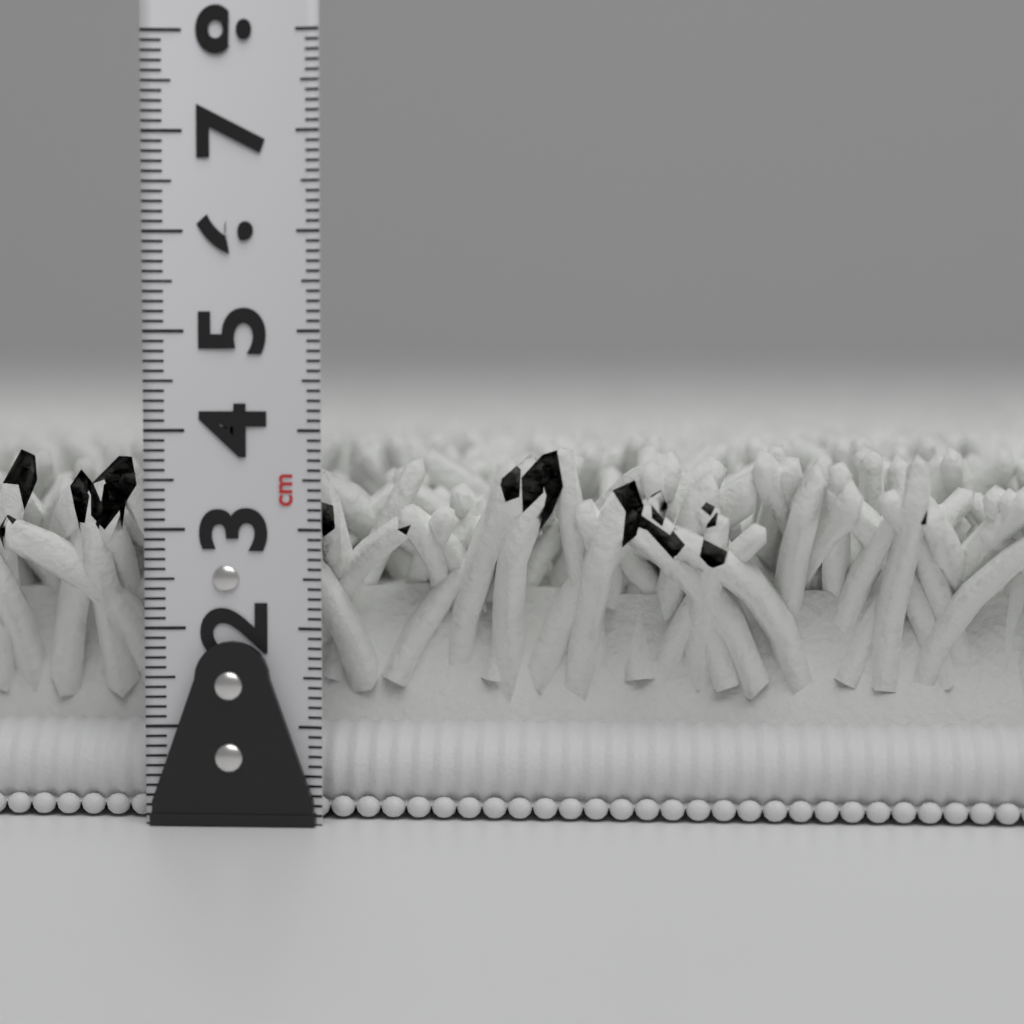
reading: 3.9 cm
